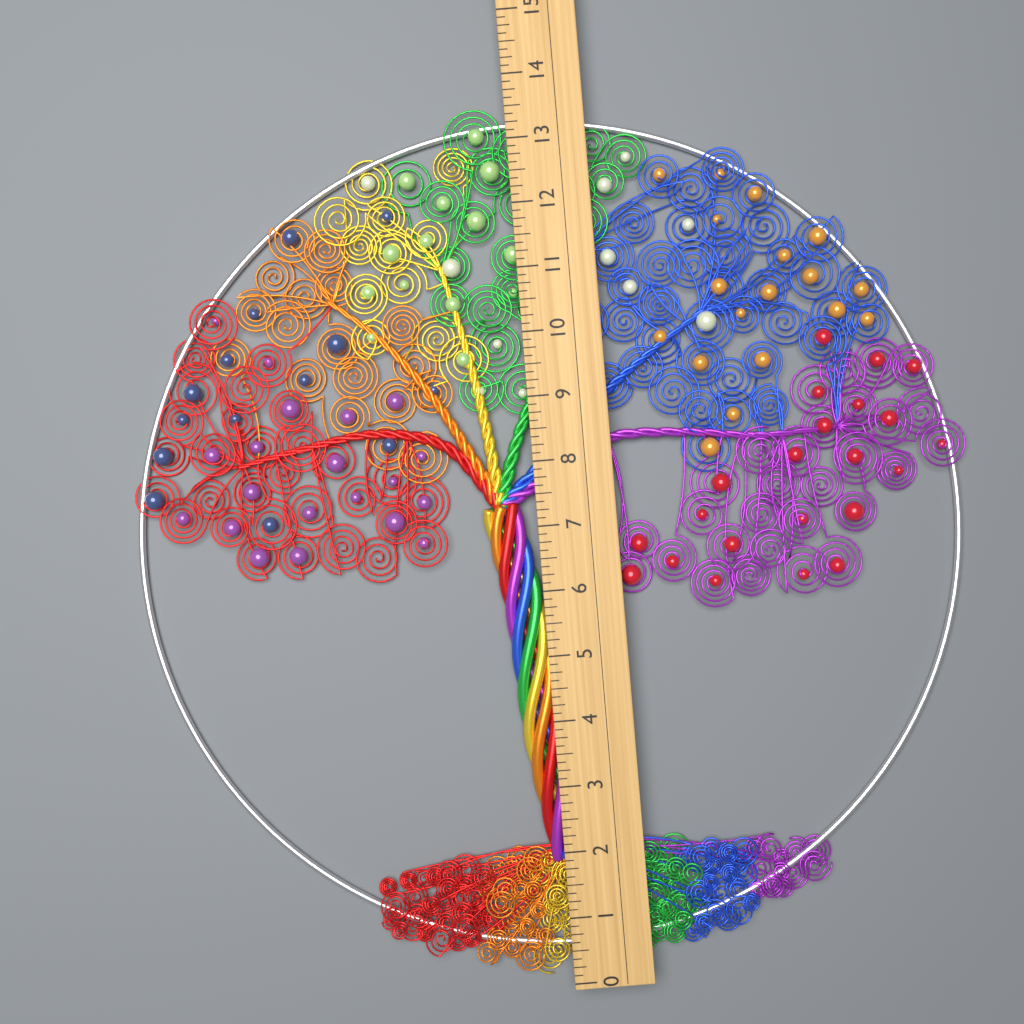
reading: 13.625 (no unit)
